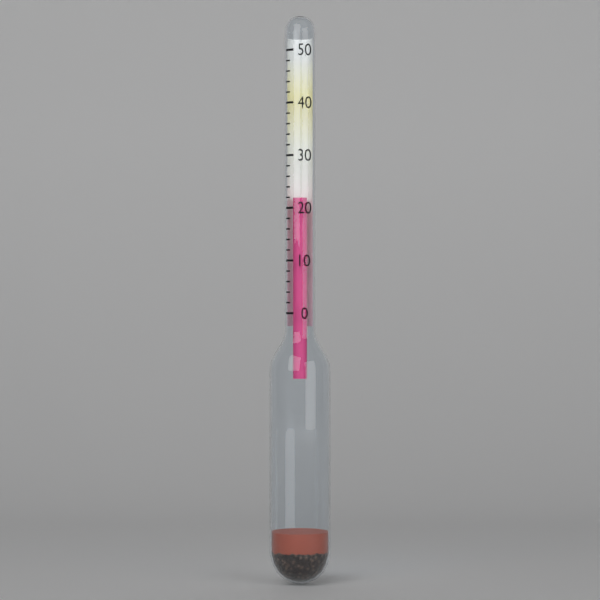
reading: 22 (no unit)
